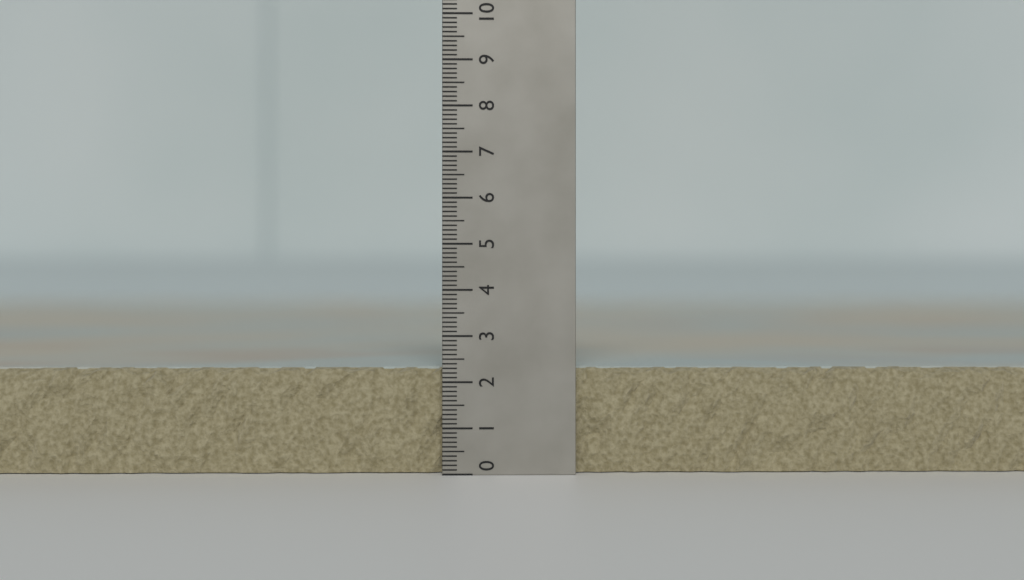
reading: 2.3 (no unit)
